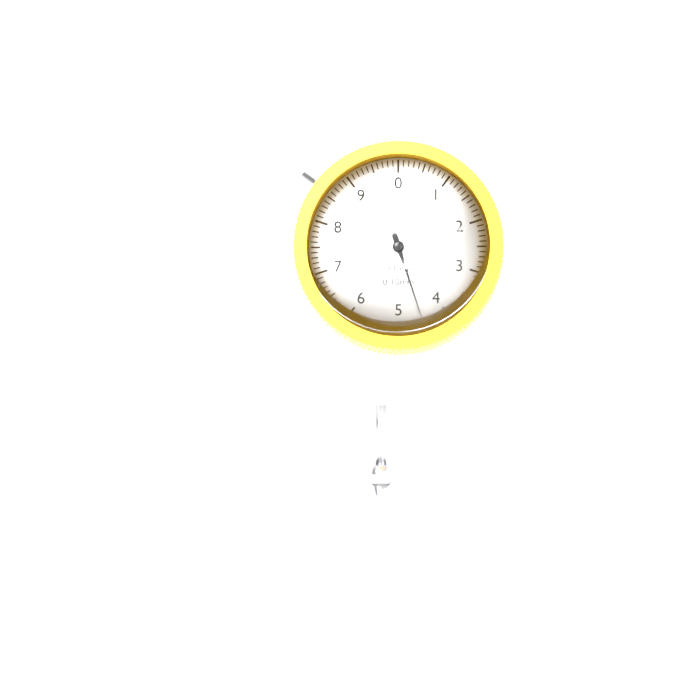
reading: 4.5 mm
